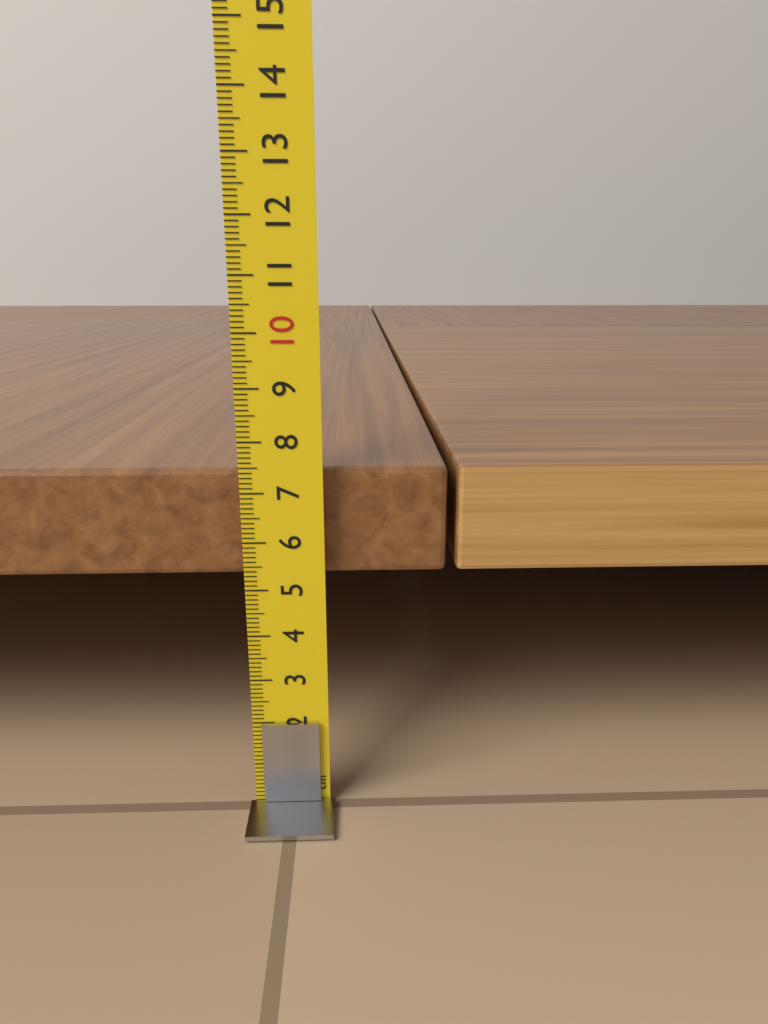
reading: 7.4 cm
